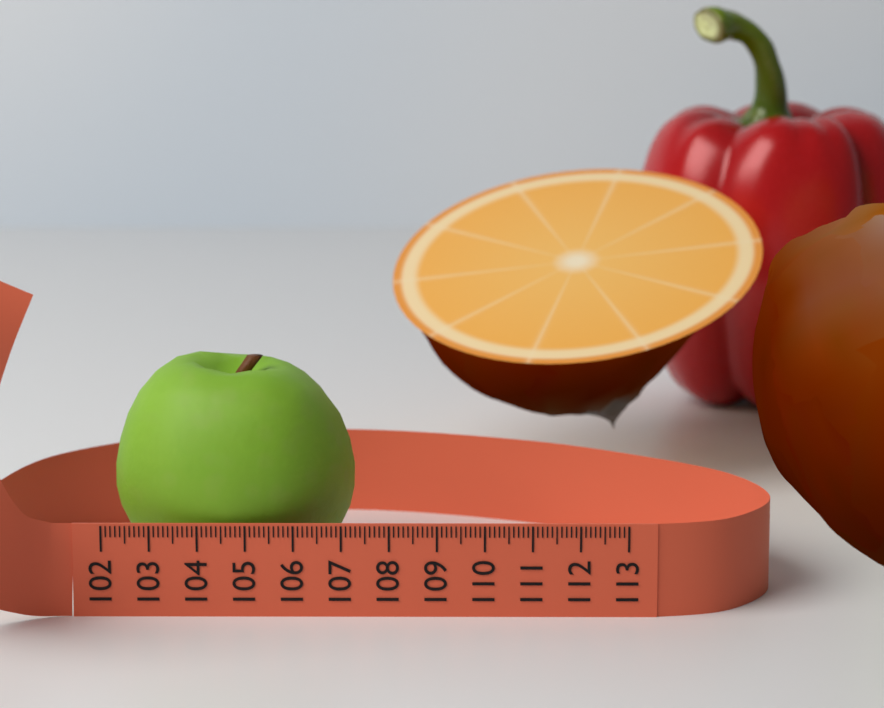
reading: 107.2 (no unit)
